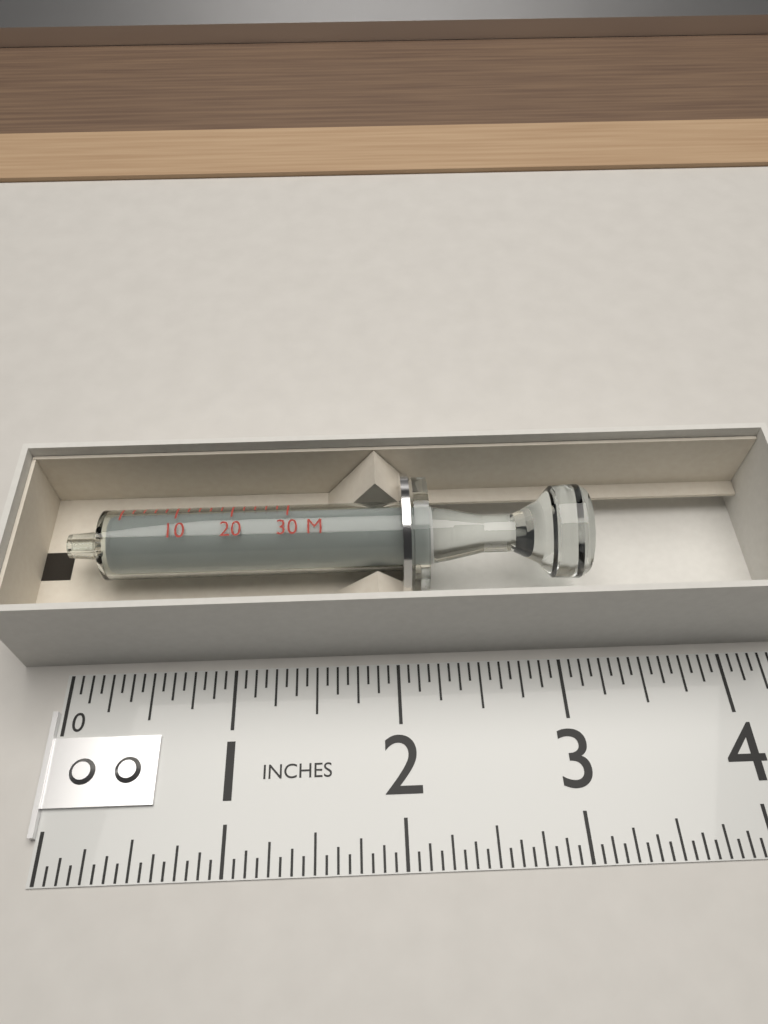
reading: 3.1875 in
